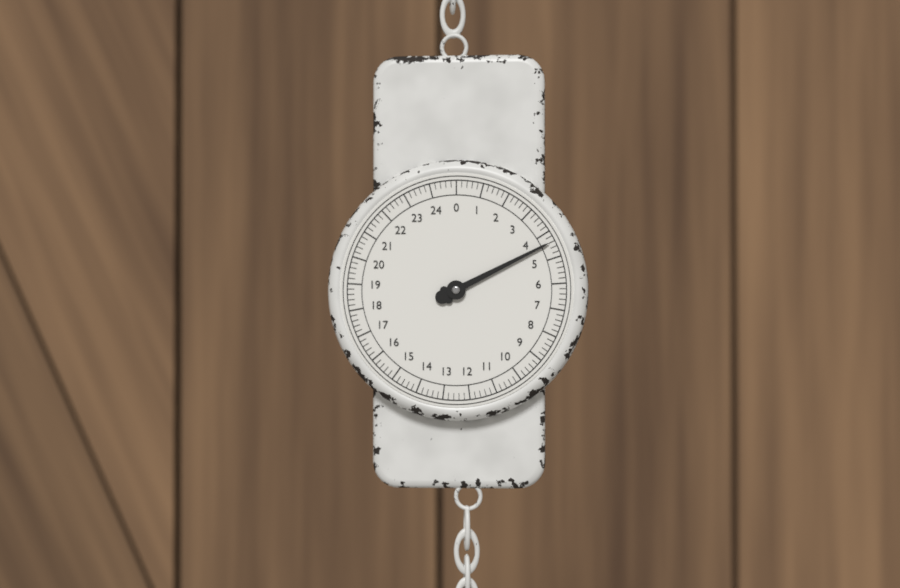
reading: 4.4 (no unit)
